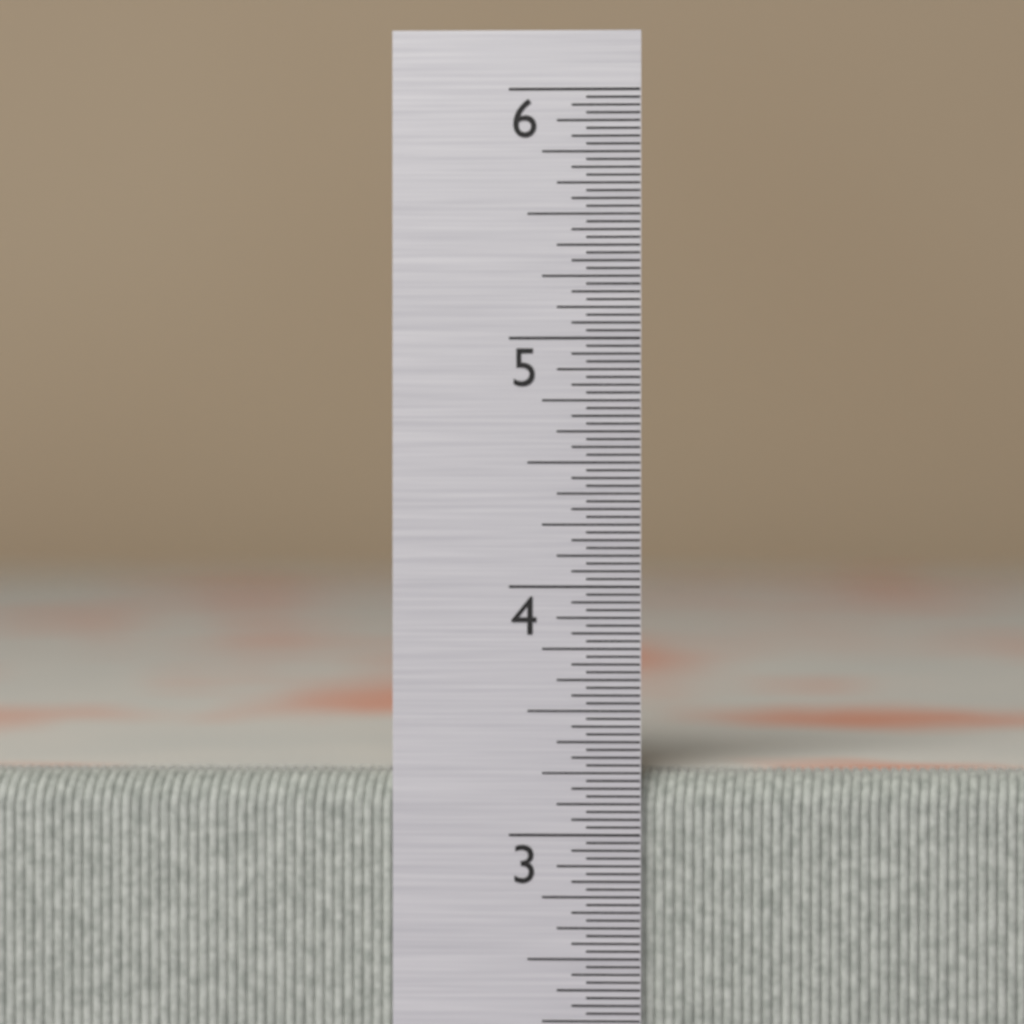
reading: 3.25000 in
